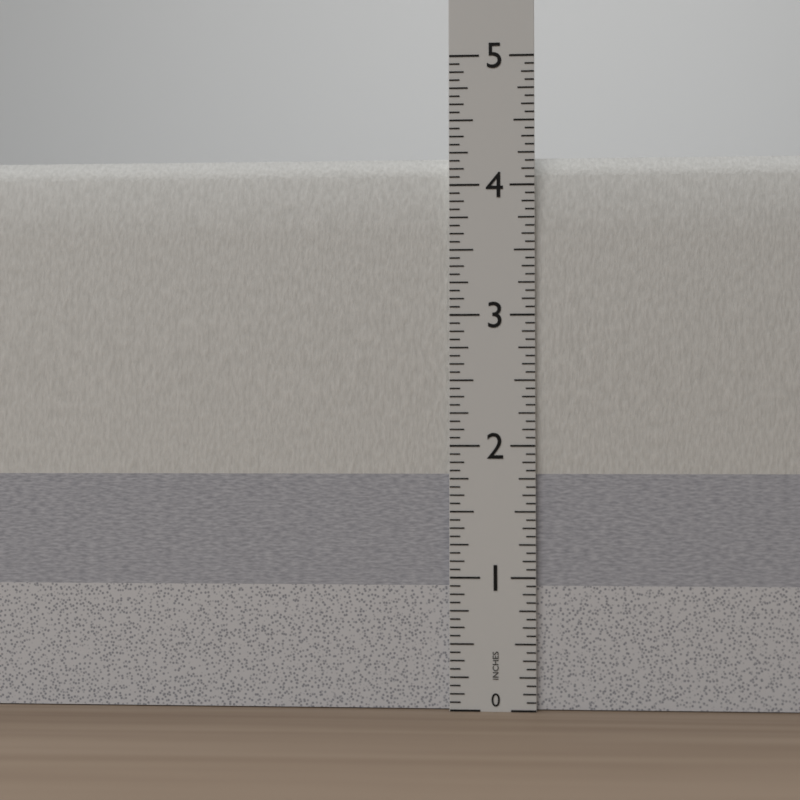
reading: 4.2500 in
